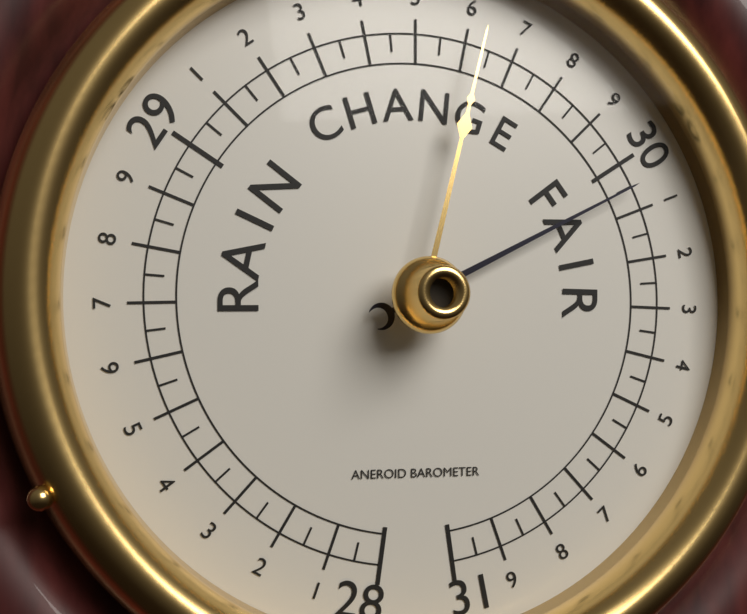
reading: 30.05 (no unit)
